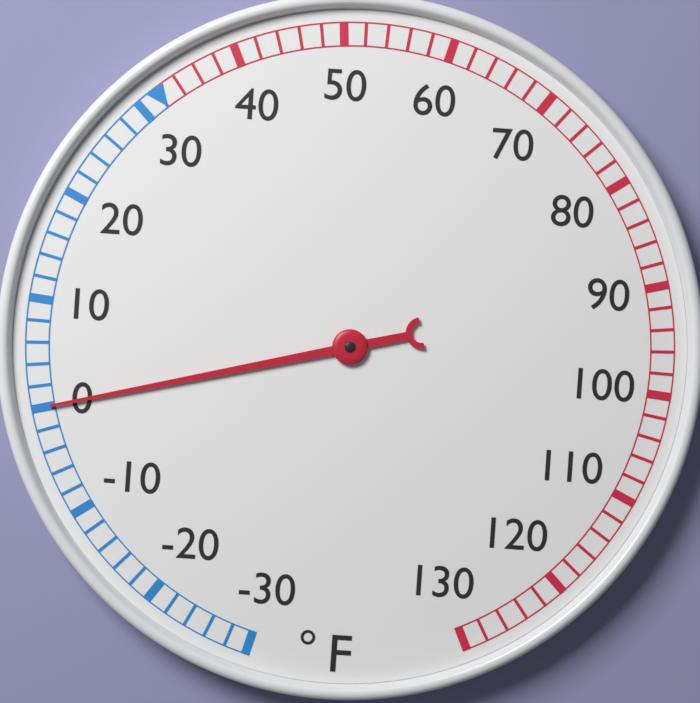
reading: 0 °F
